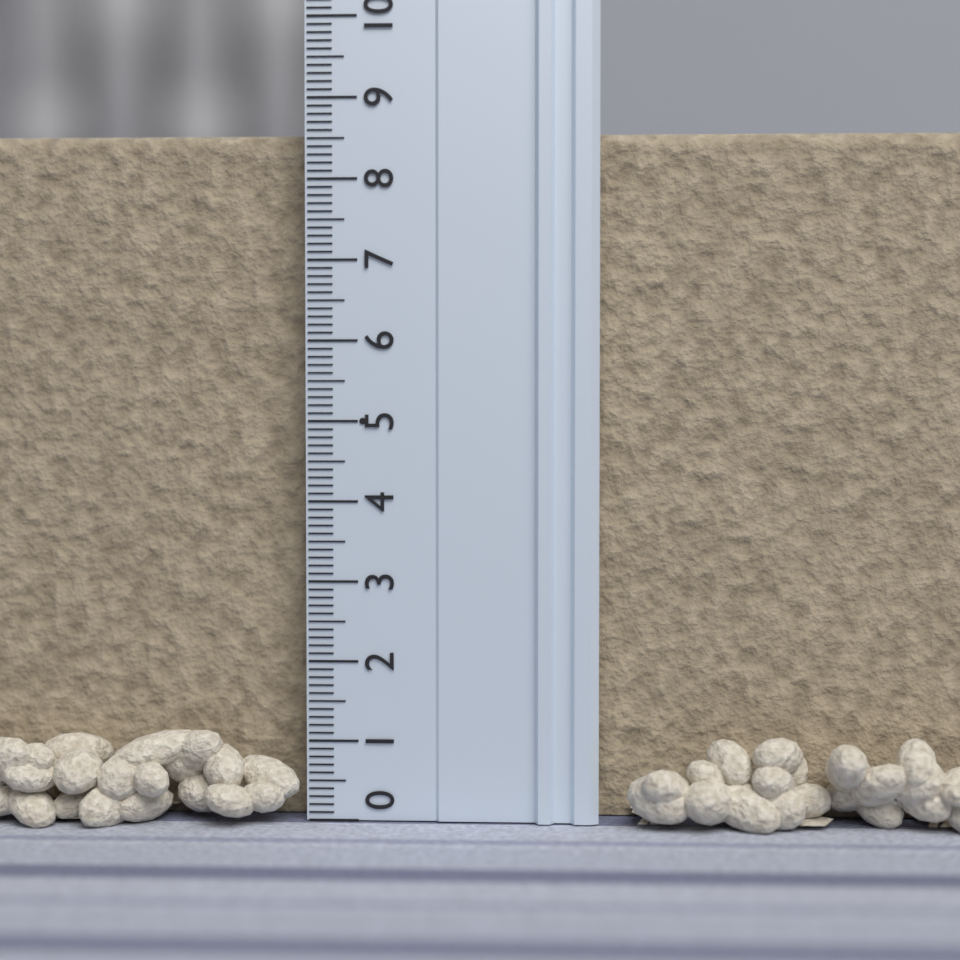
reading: 8.6 (no unit)
